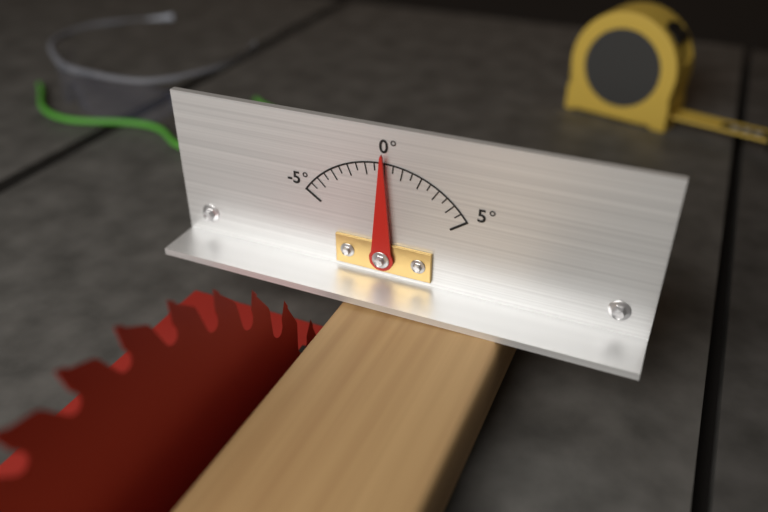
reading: 0.0 °
